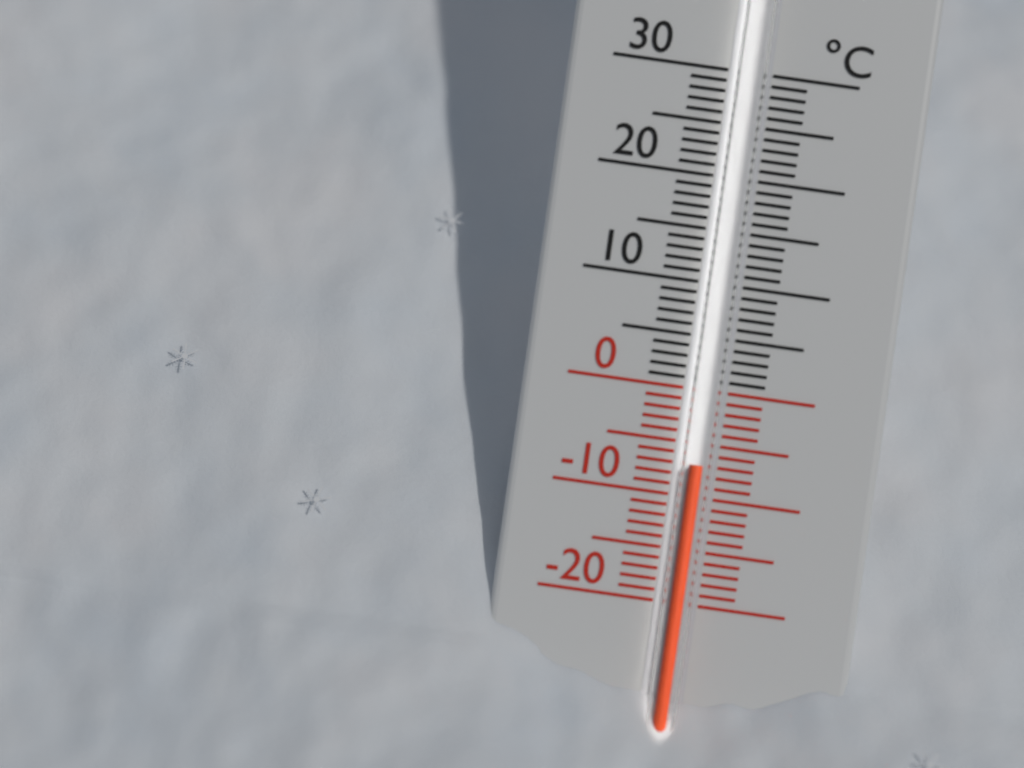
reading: -7 °C
